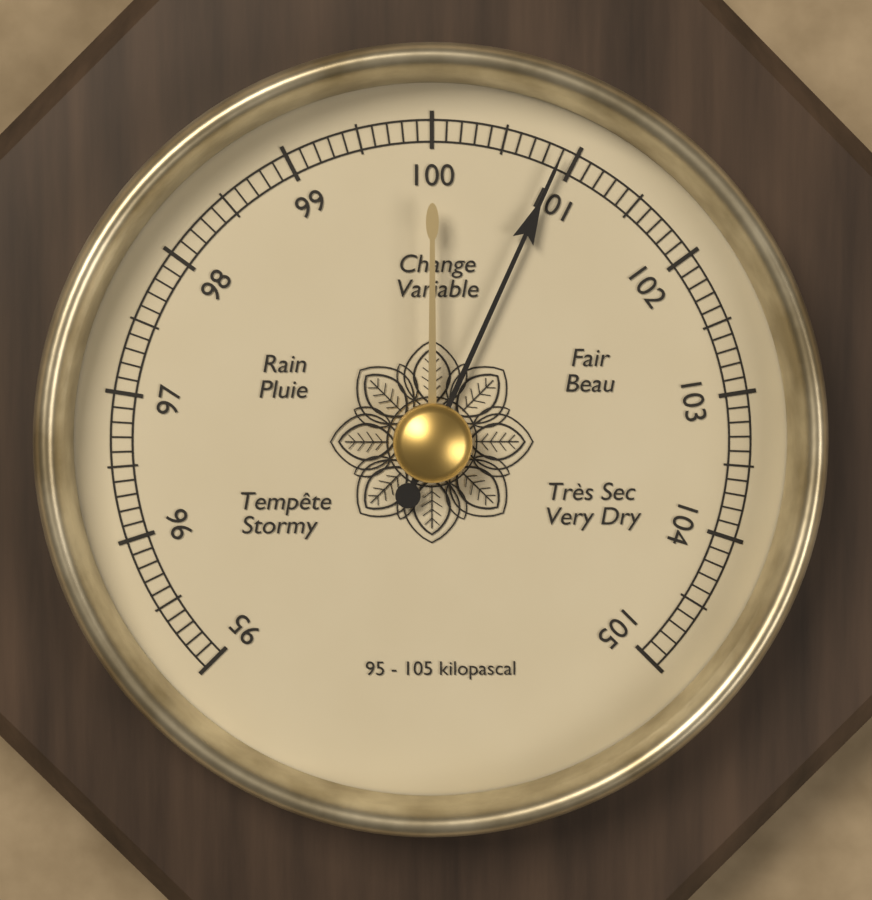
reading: 100.9 kPa
